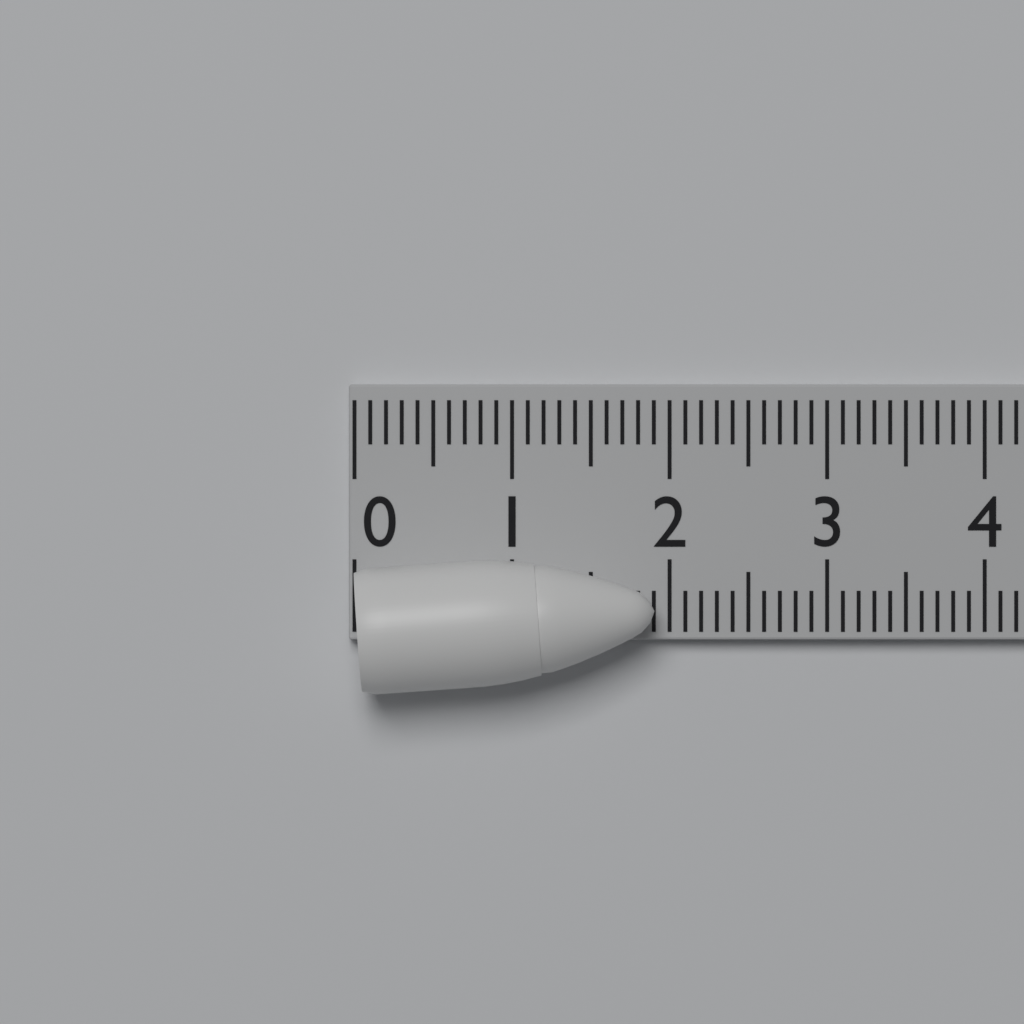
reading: 1.9 (no unit)
